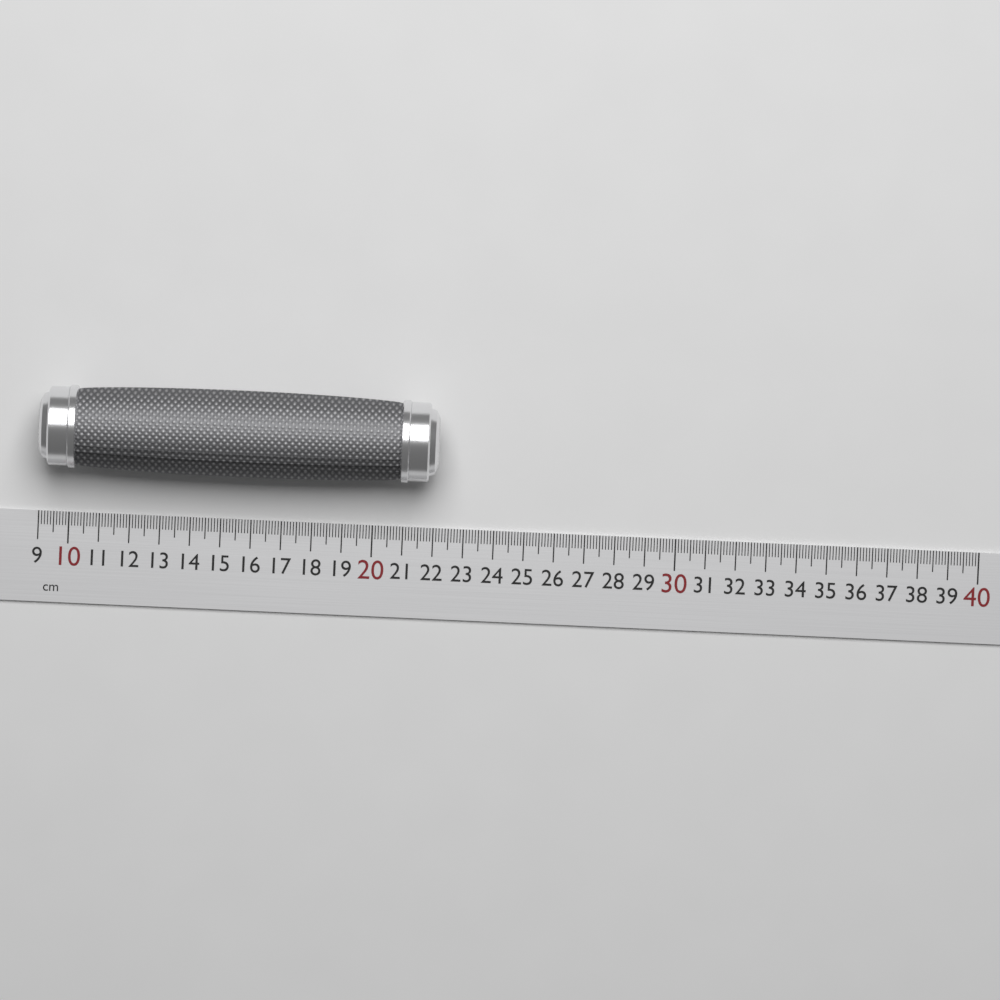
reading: 22.1 cm
